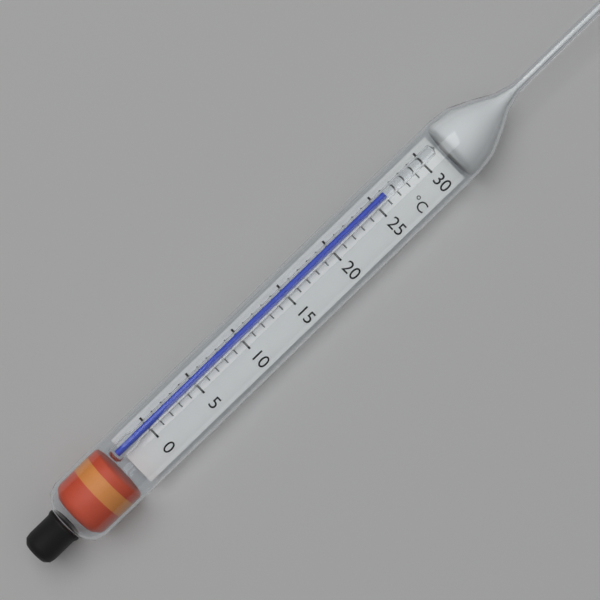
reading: 26 °C
